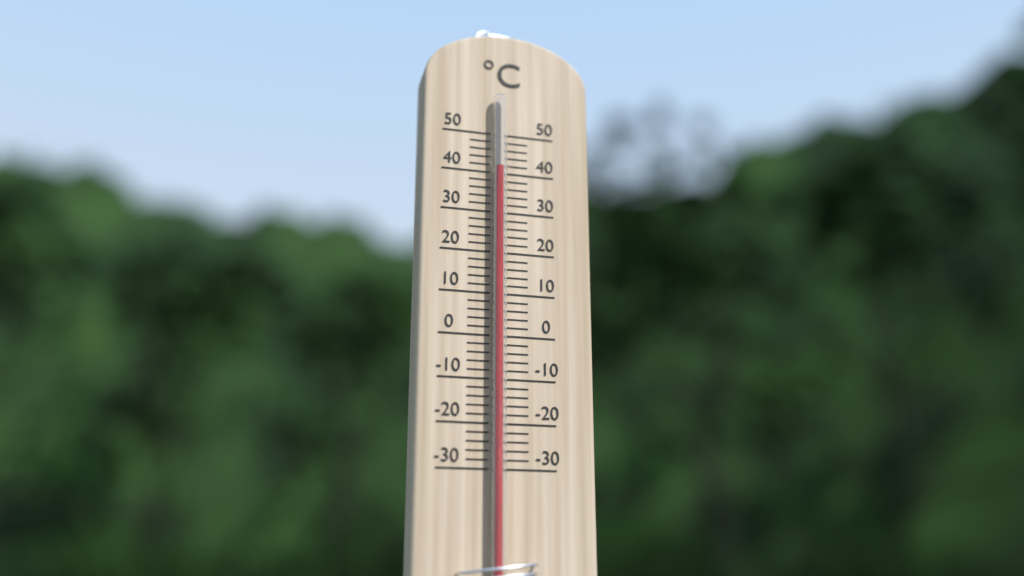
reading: 41 °C
